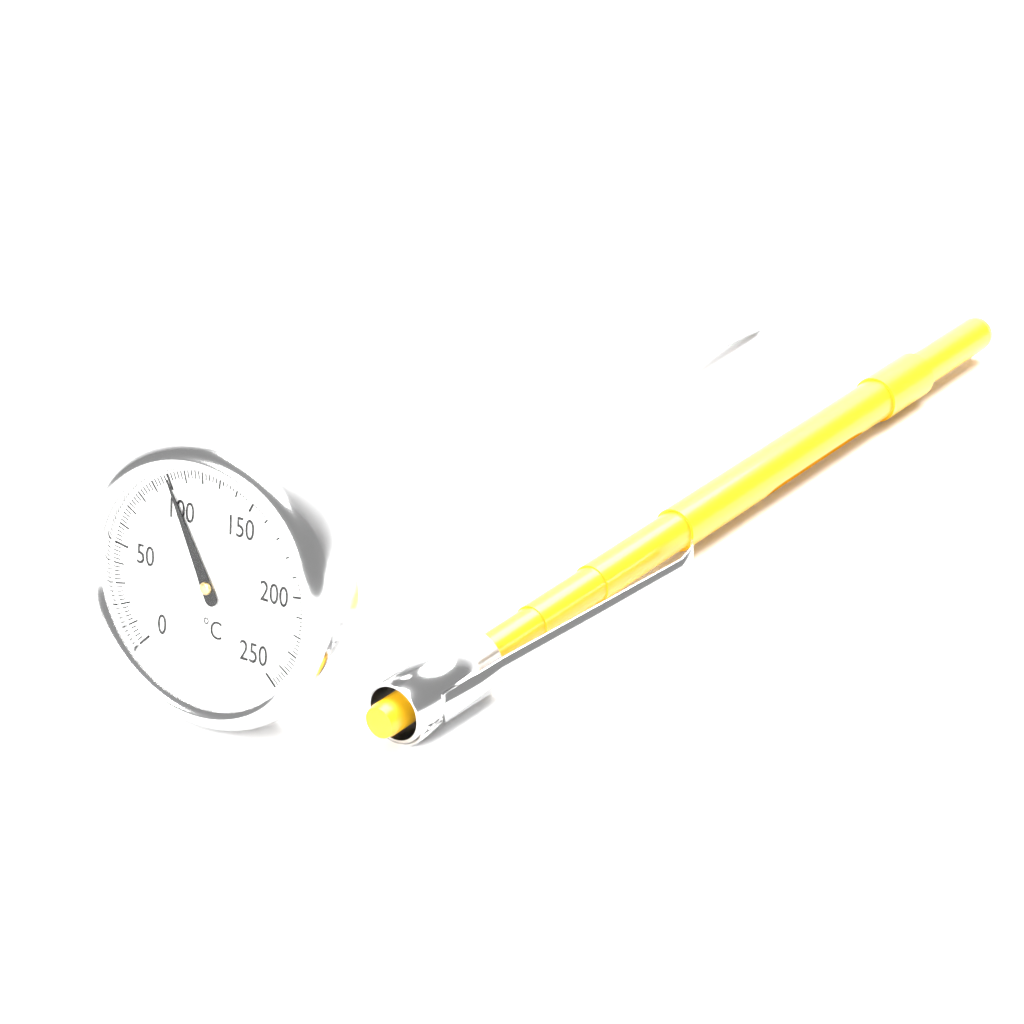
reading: 100 °C
